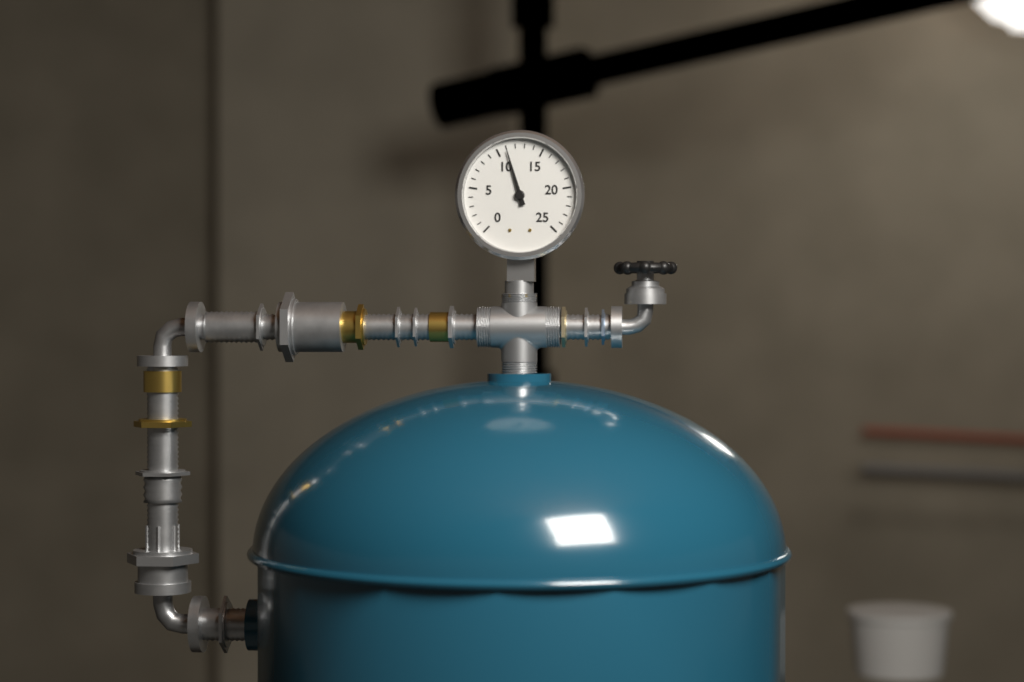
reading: 11 (no unit)
